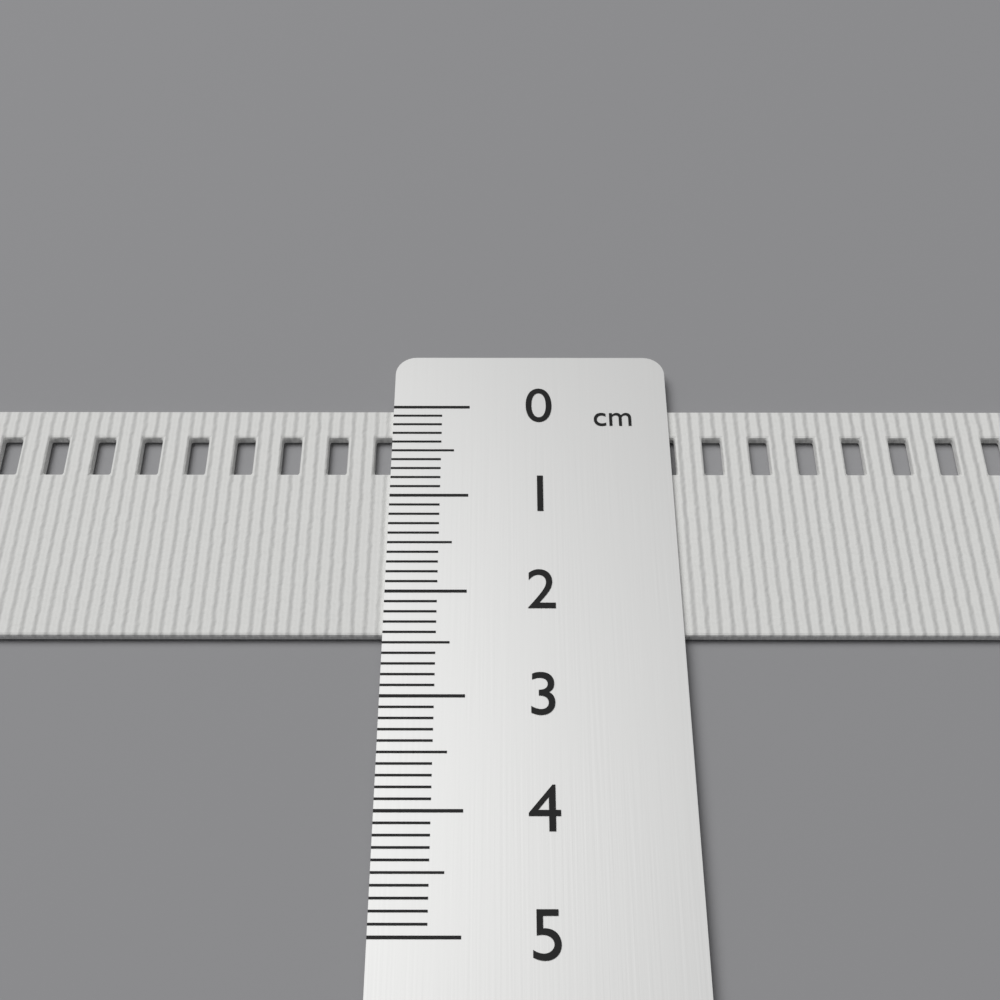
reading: 2.4 cm
